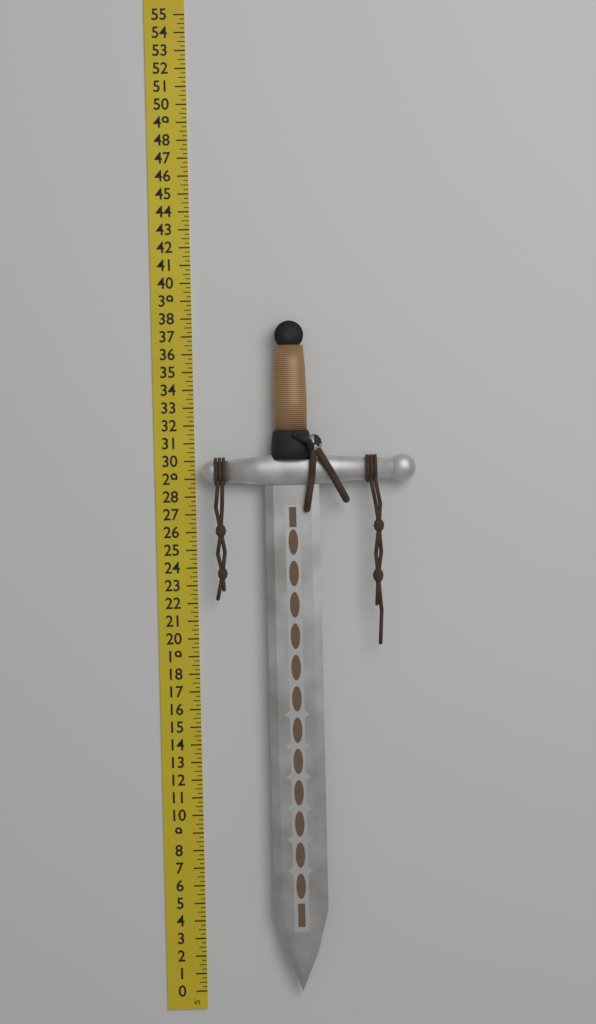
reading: 37.75 in
